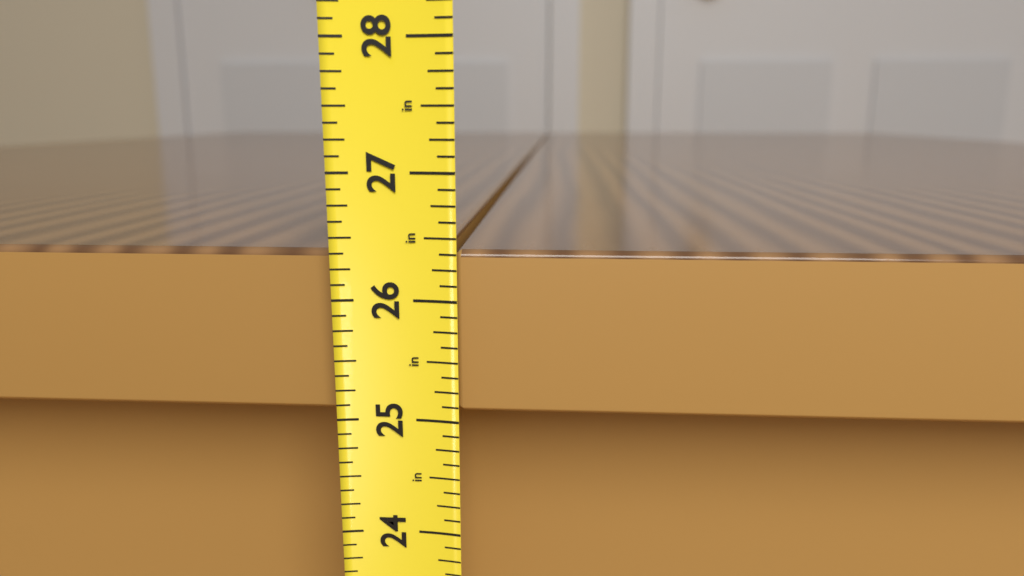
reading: 26.375 in
